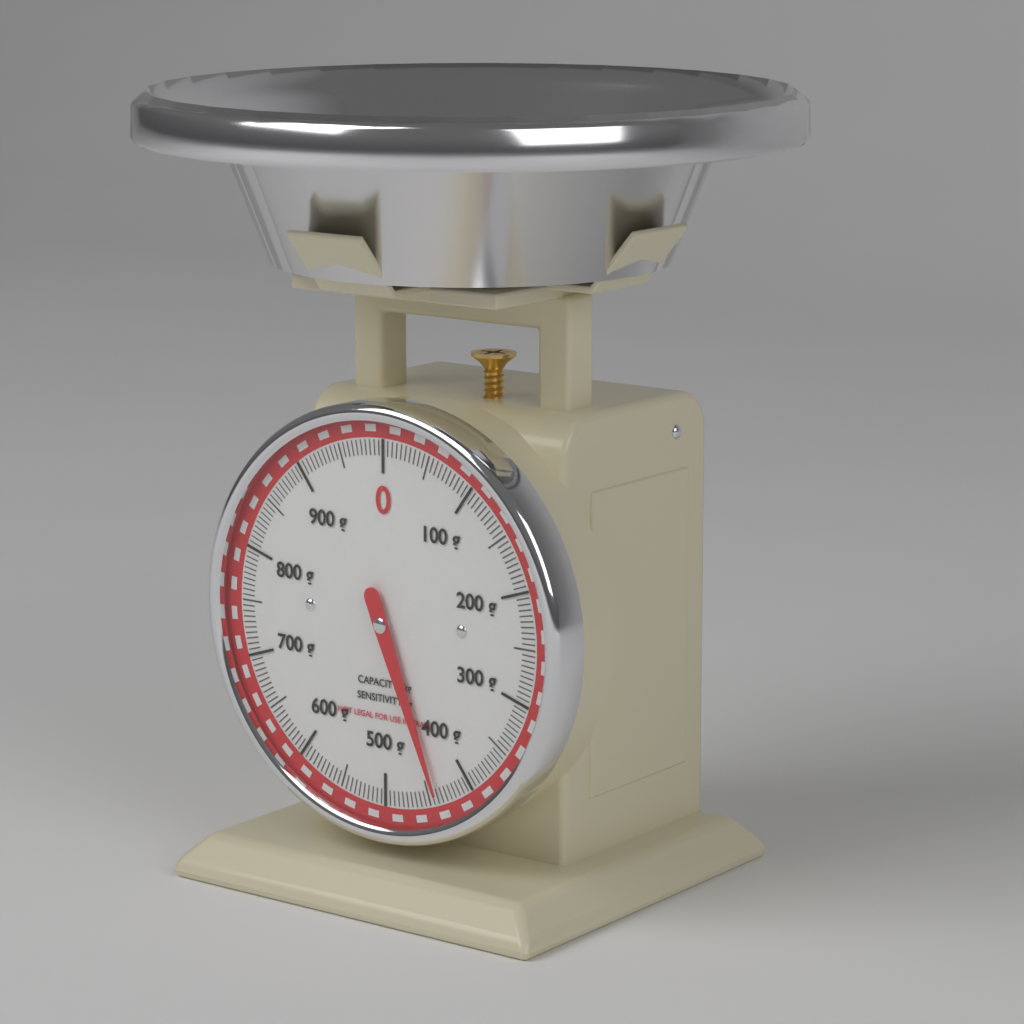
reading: 440 g
